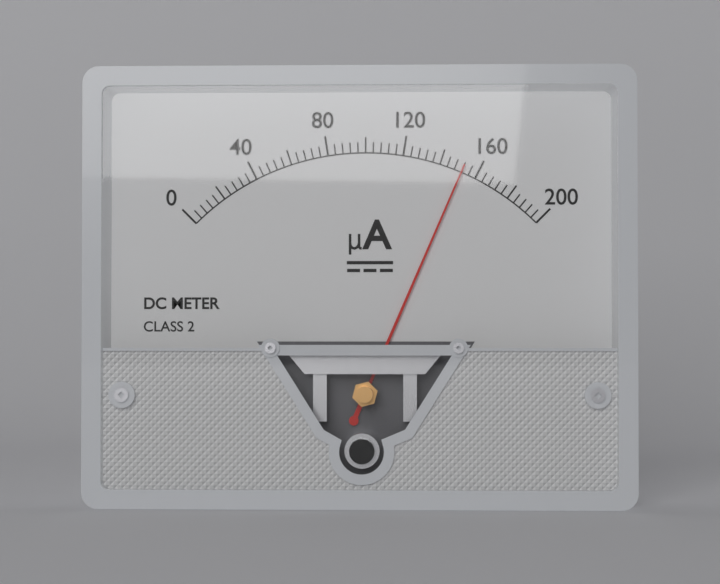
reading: 152 µA
